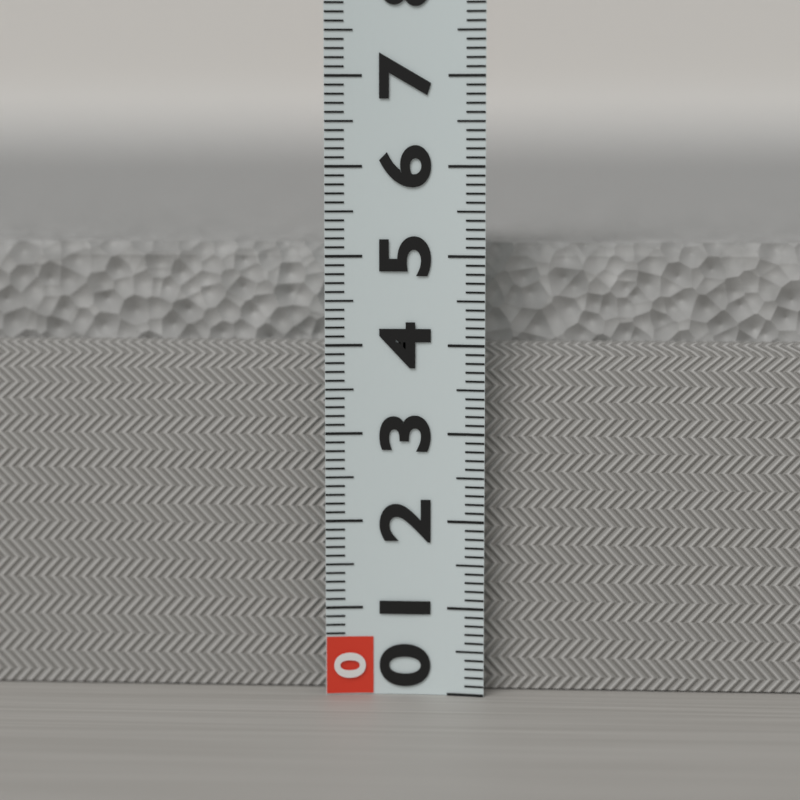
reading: 5.1 (no unit)
